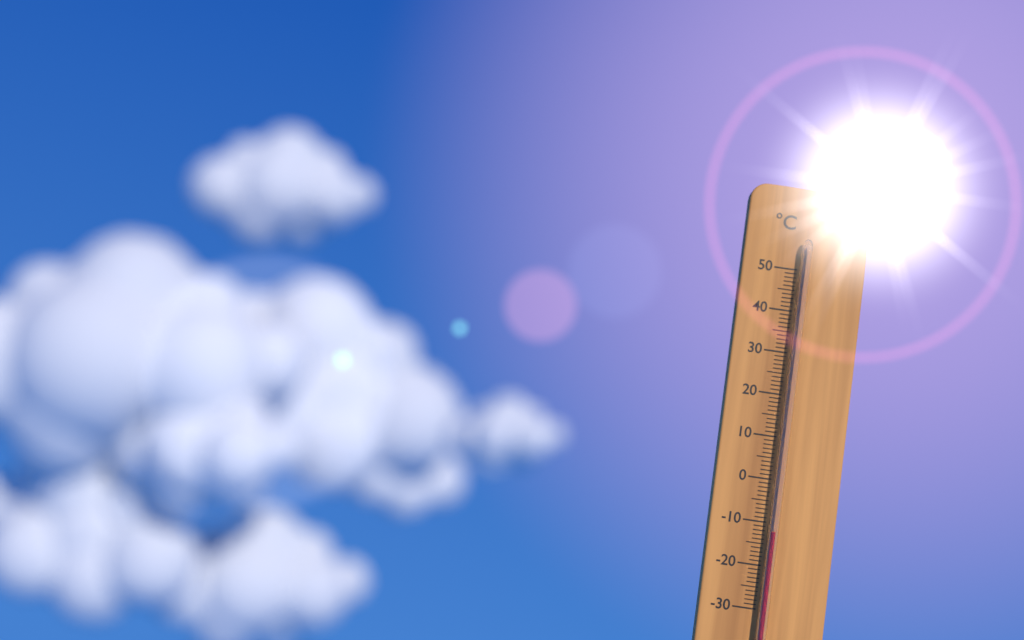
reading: -12 °C
